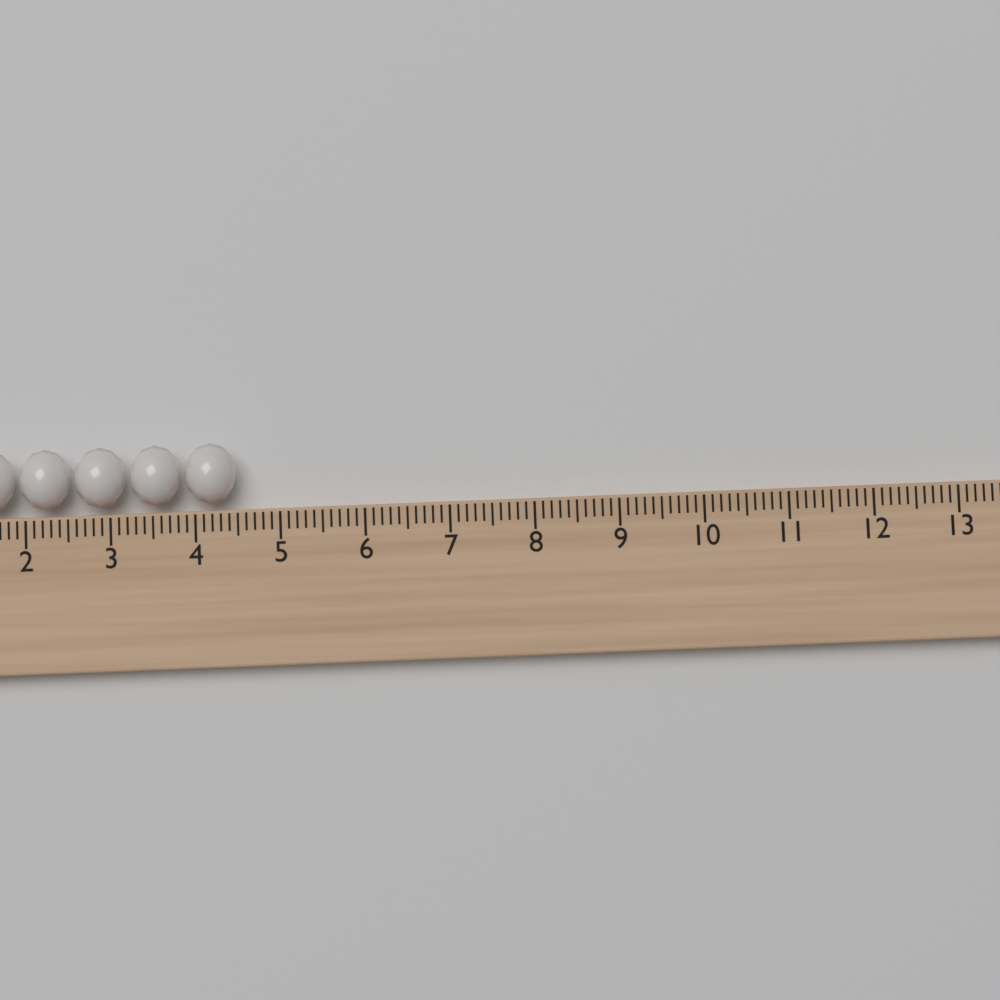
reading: 4.5 (no unit)
